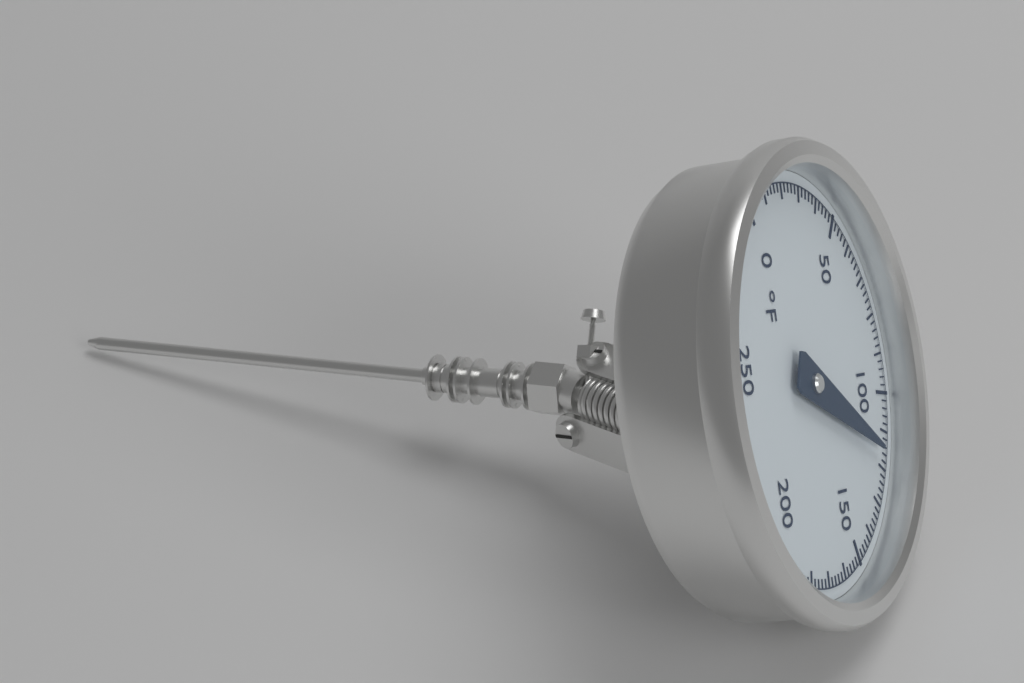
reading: 116 °F
